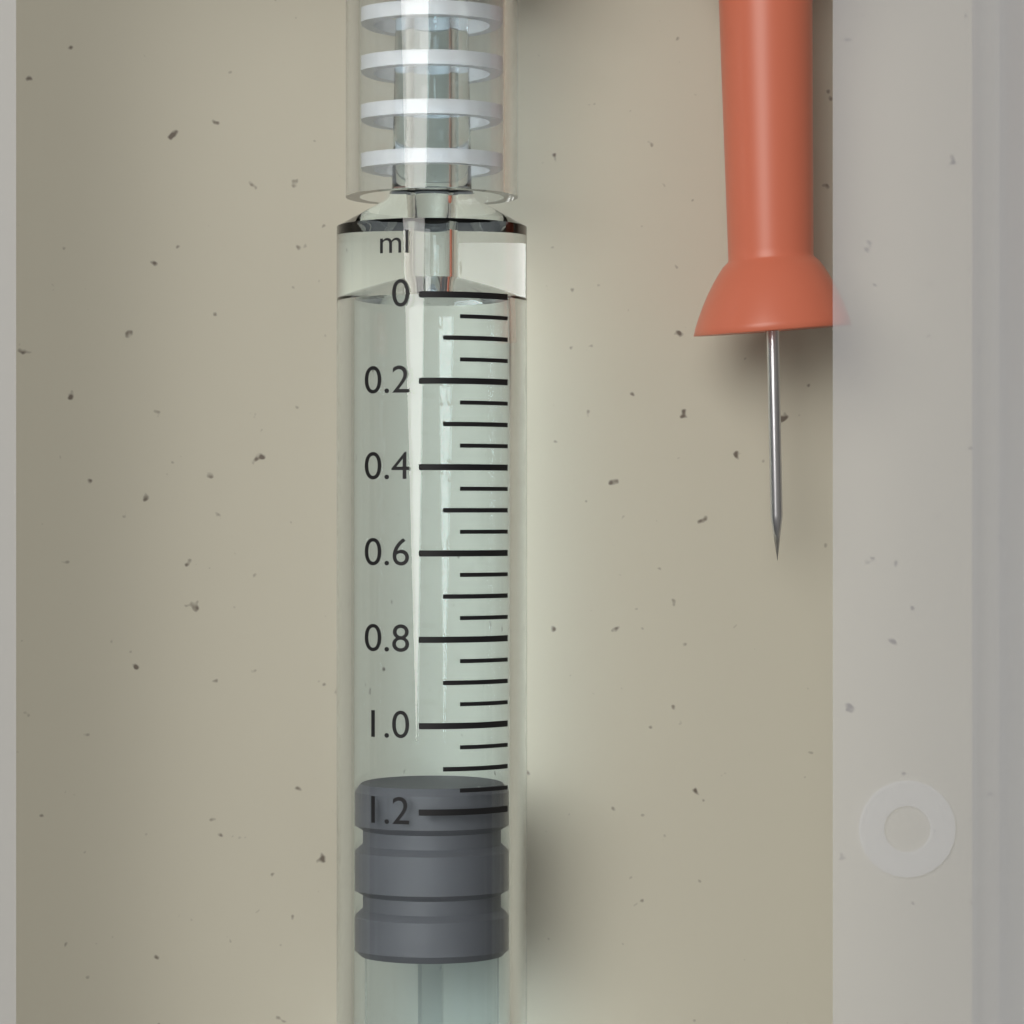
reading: 1.15 ml
